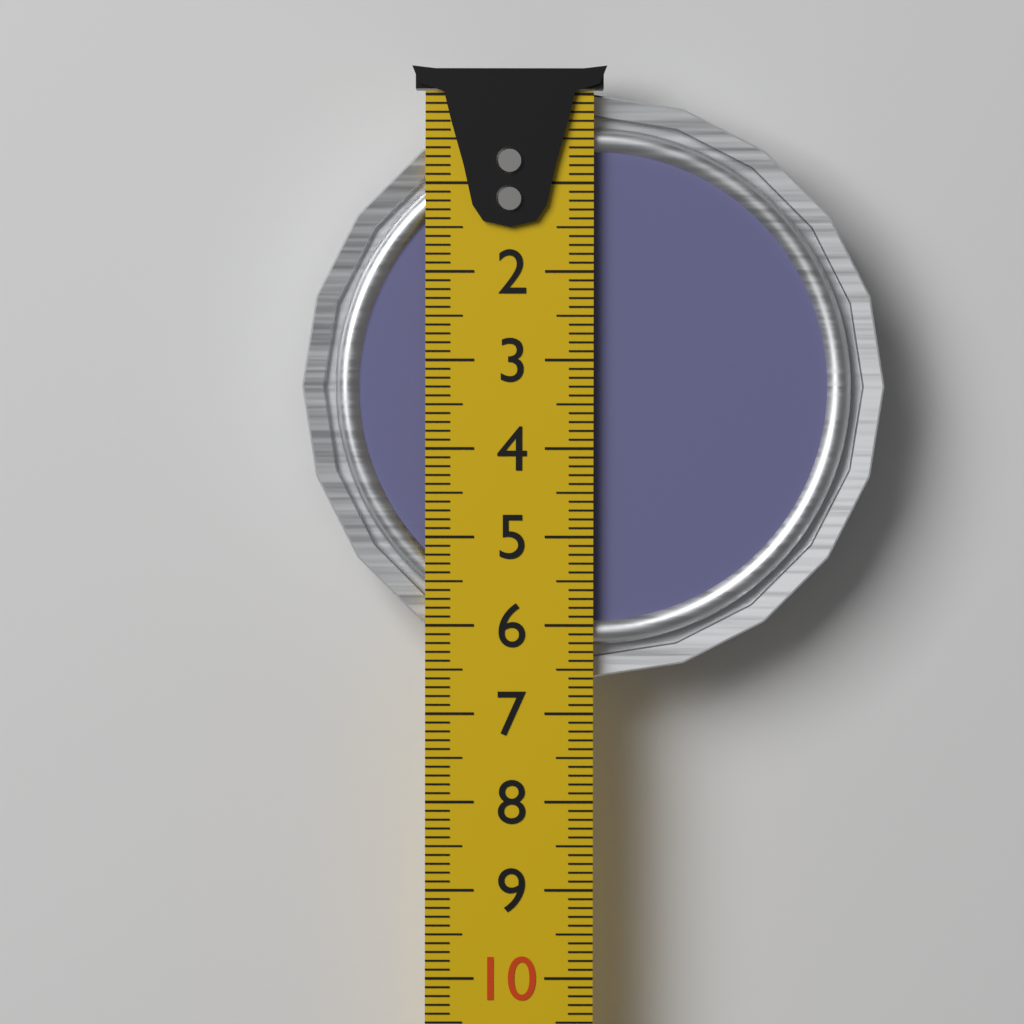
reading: 6.6 cm
